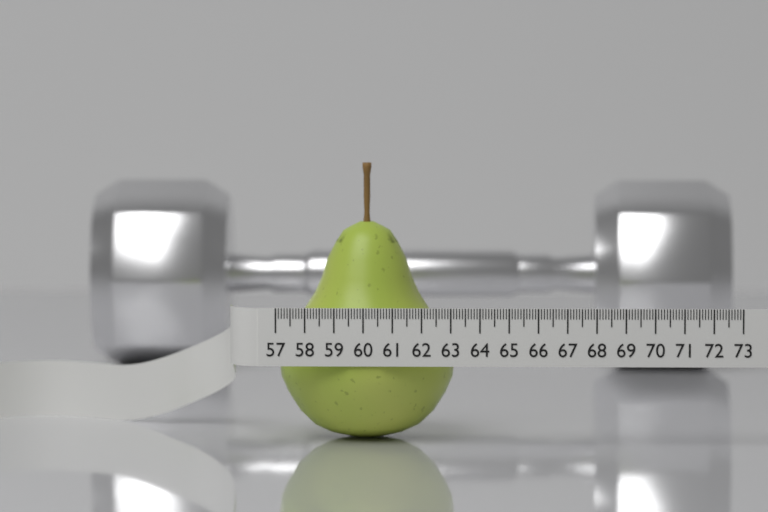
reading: 63.1 (no unit)
